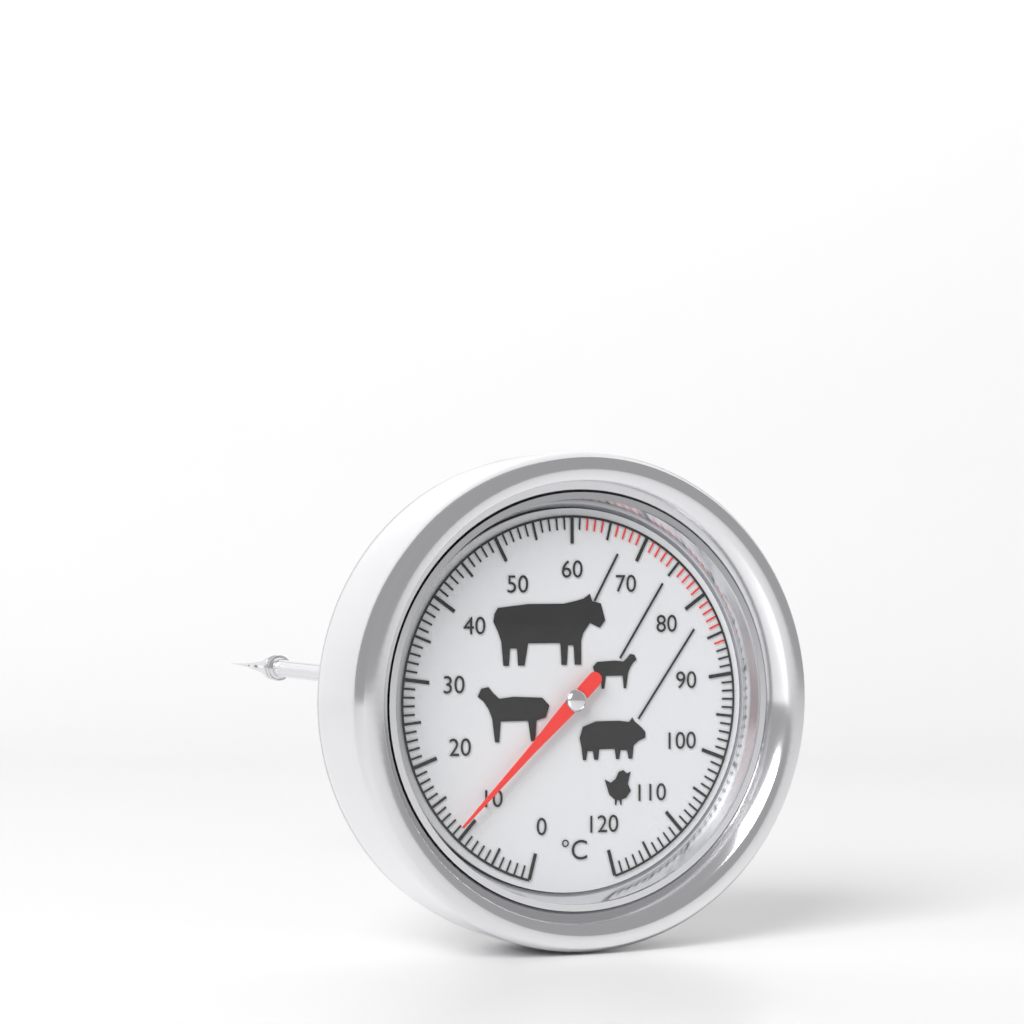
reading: 11 °C
